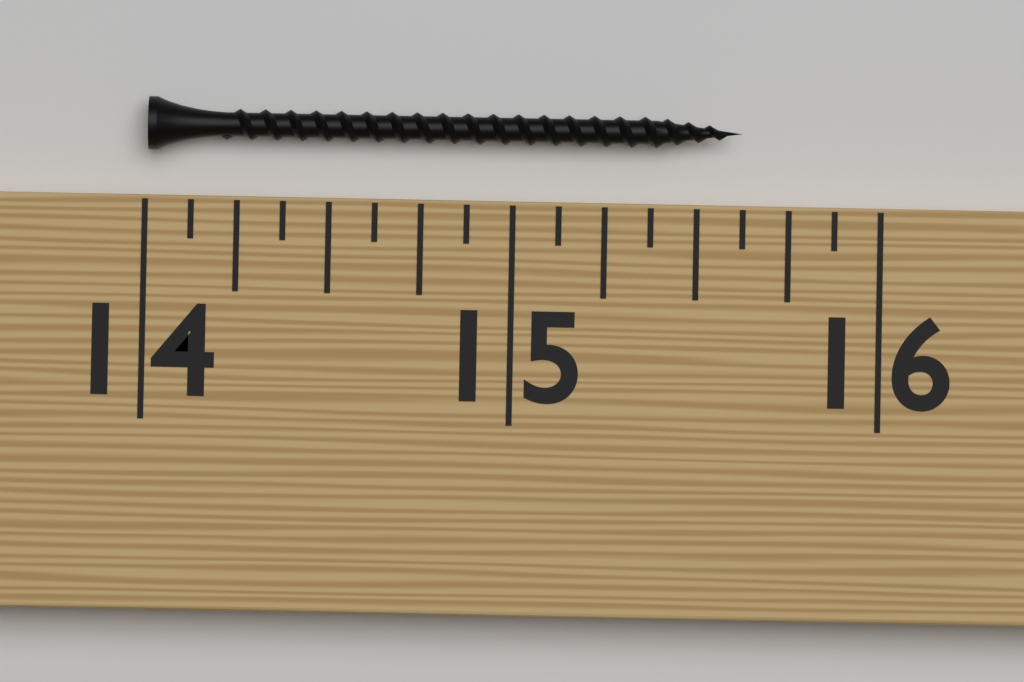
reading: 15.625 (no unit)
